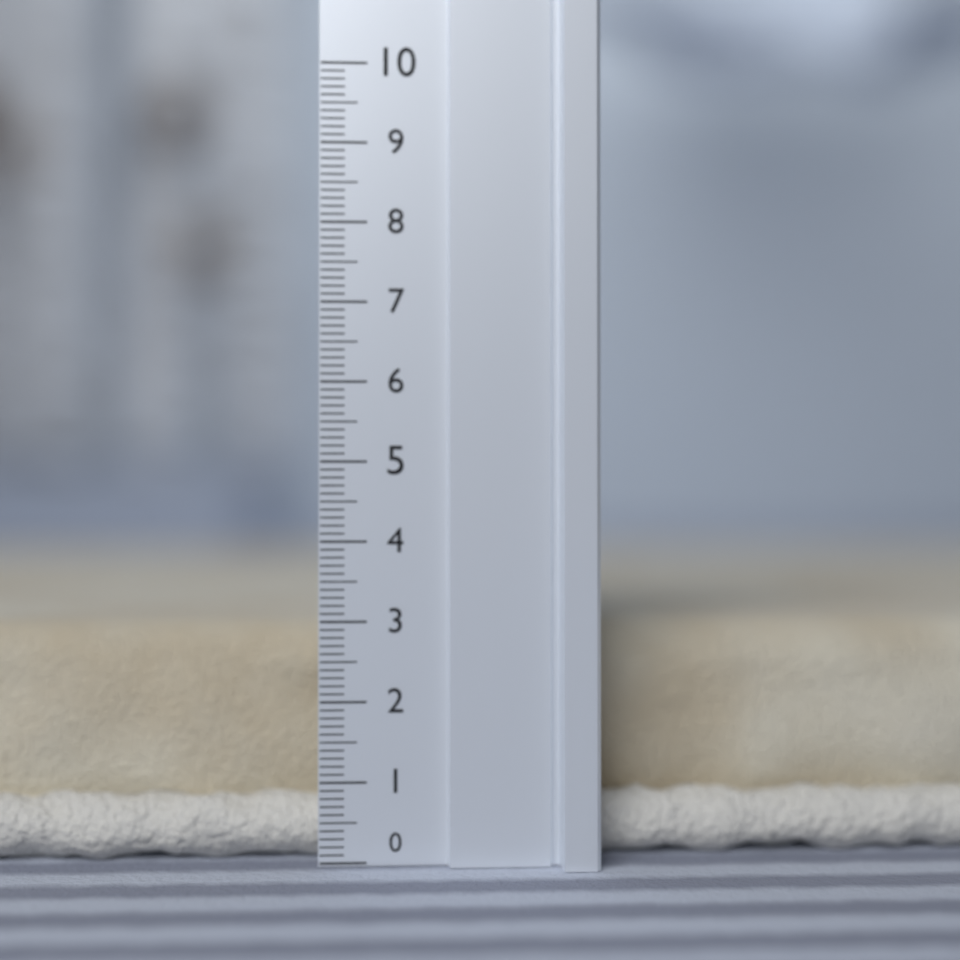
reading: 2.9 (no unit)
